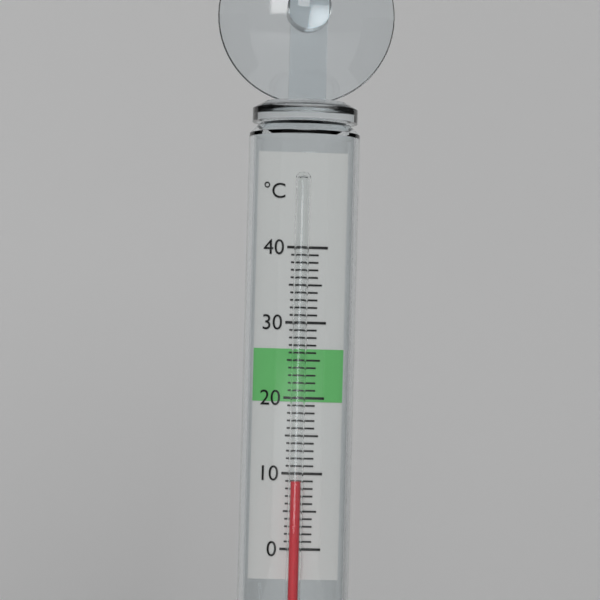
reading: 9 °C
